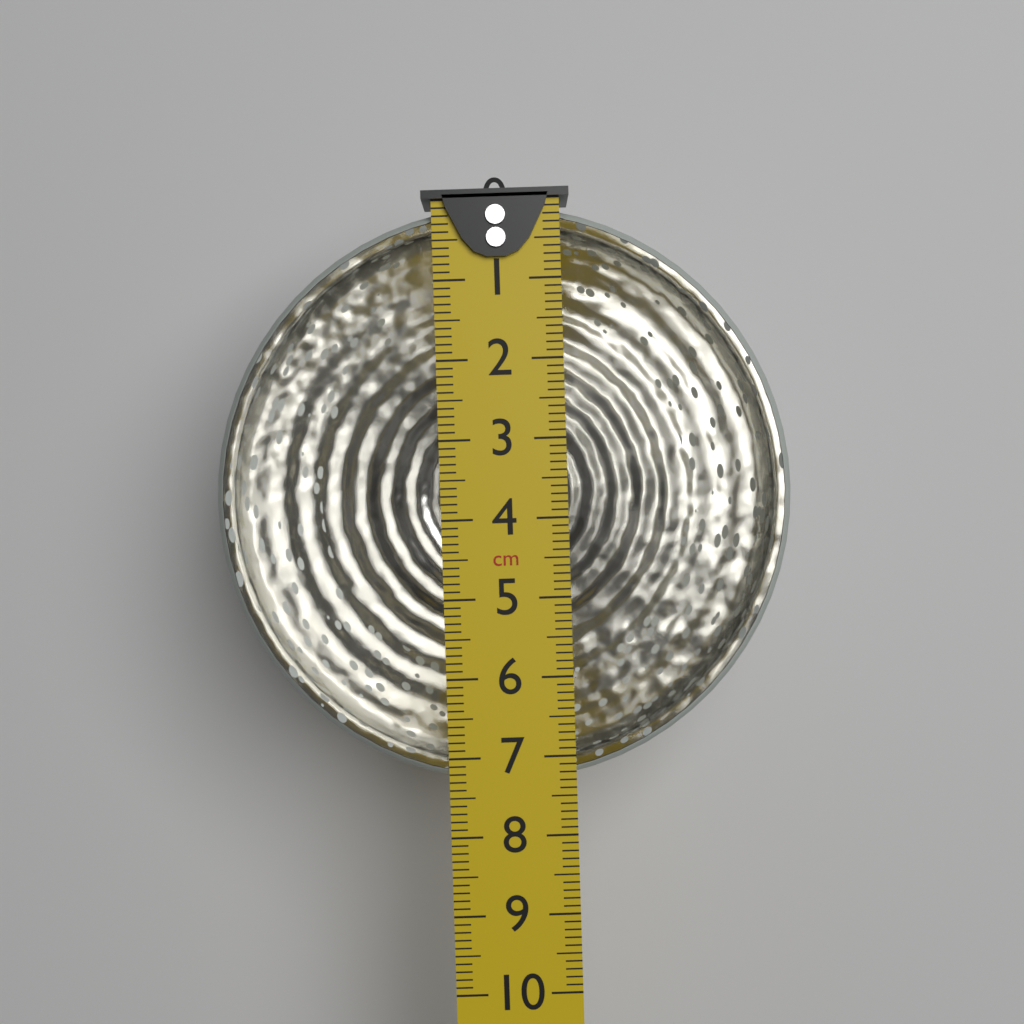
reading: 7.4 cm
